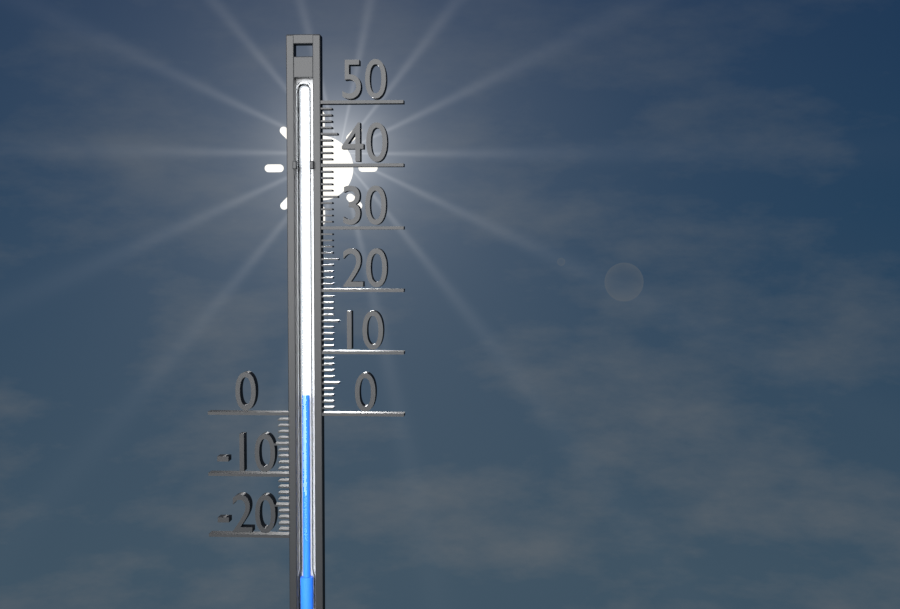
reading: 3 (no unit)
